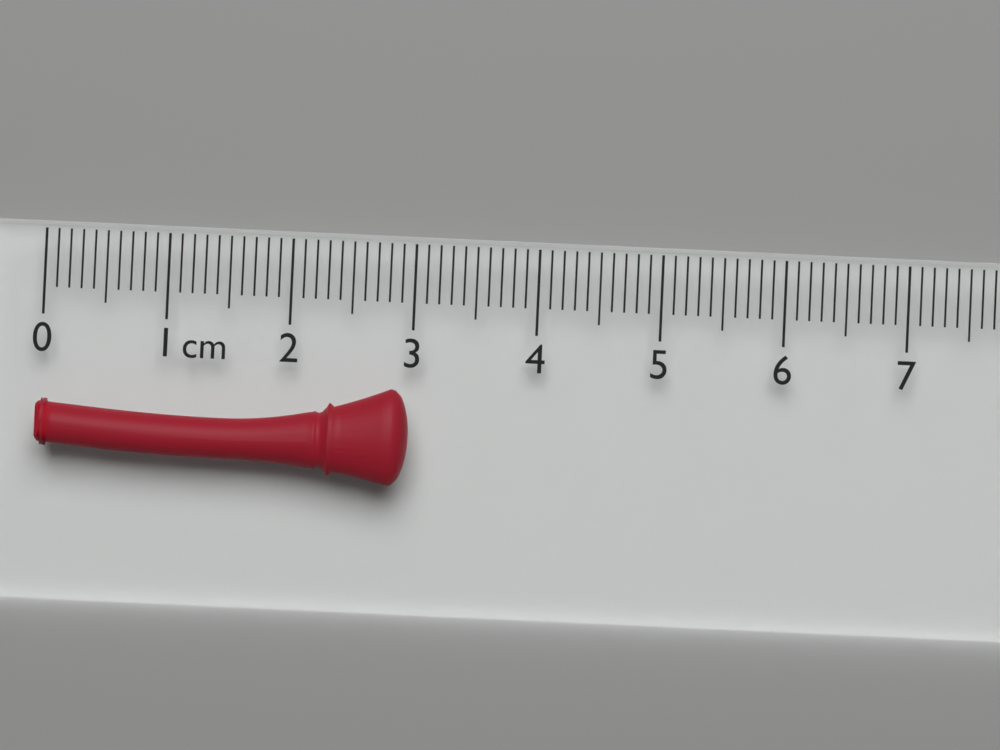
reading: 3.0 cm
